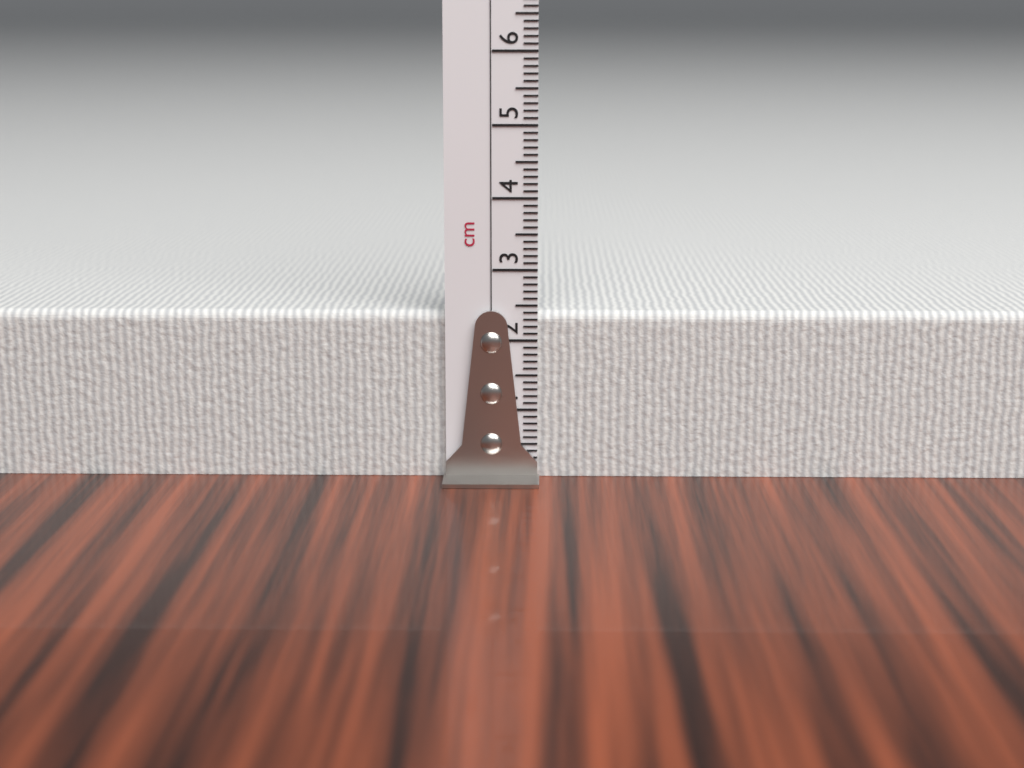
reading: 2.4 cm
